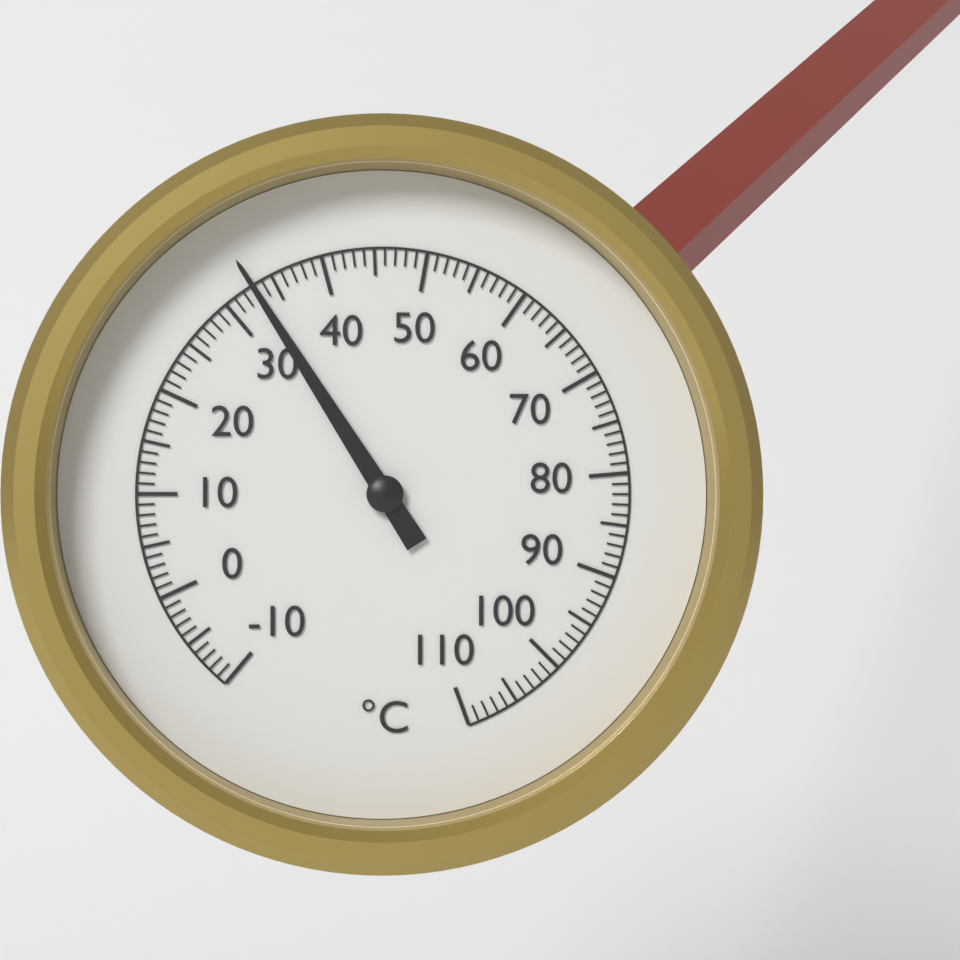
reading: 33 °C
